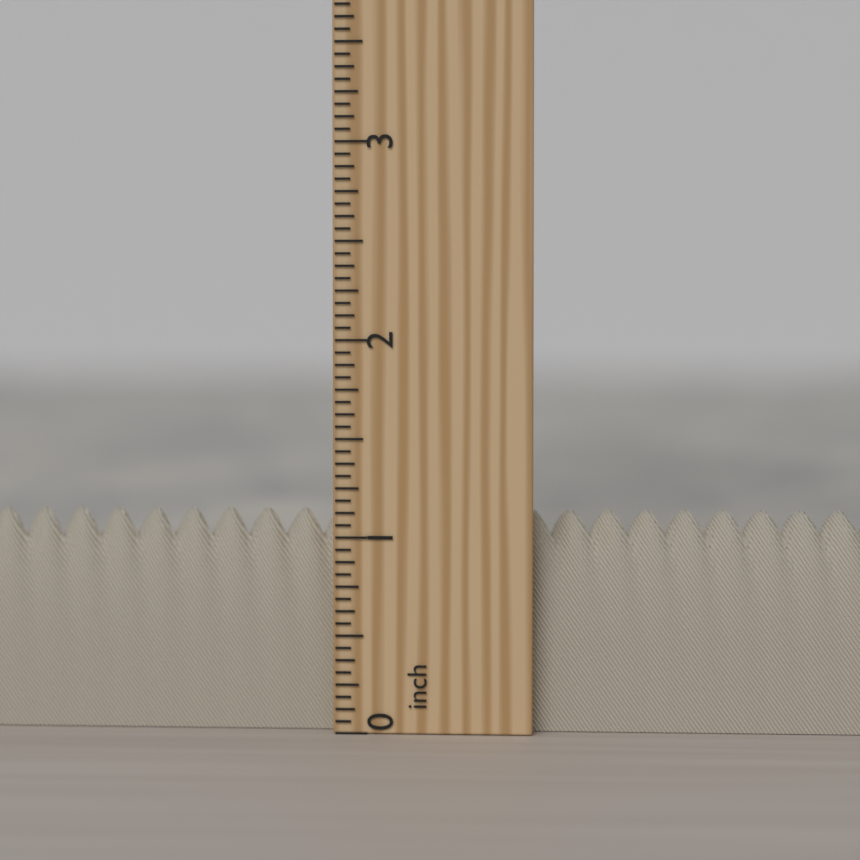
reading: 1.1250 inch
